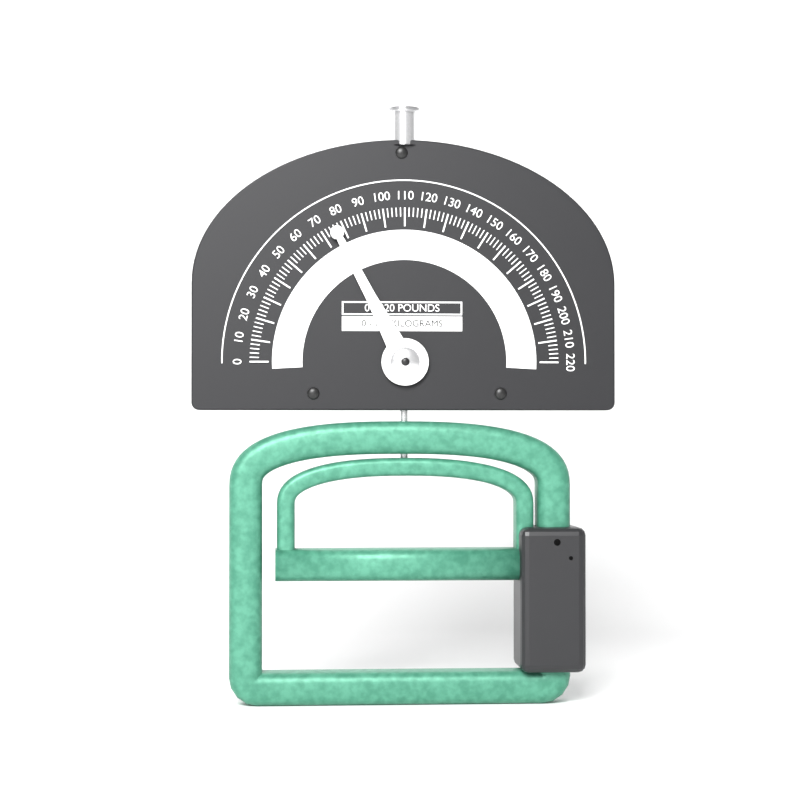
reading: 76 lb
